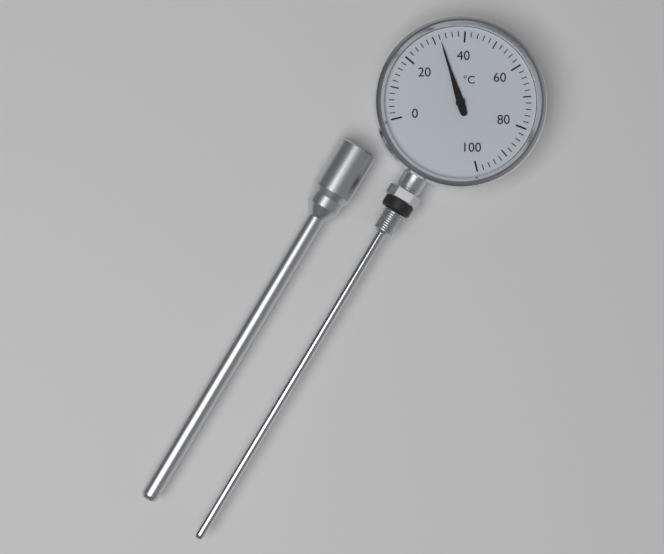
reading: 32 °C
